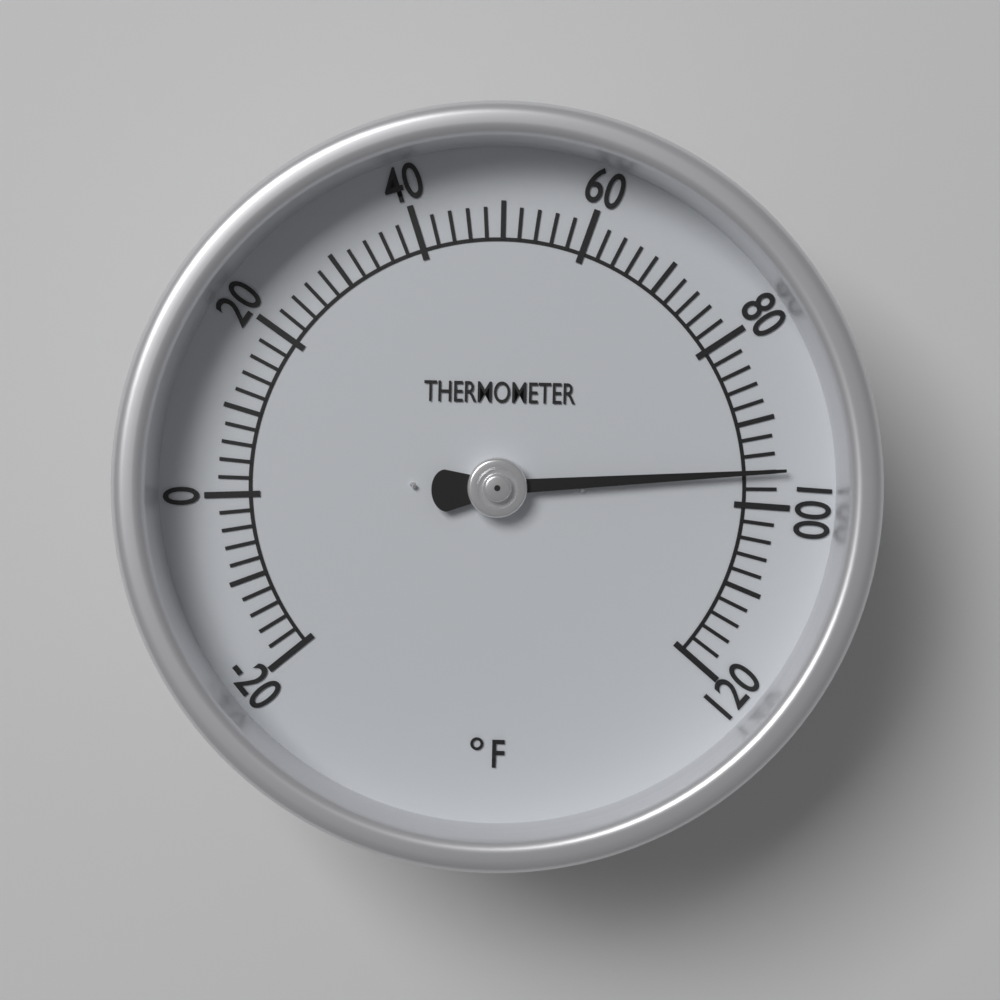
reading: 96 °F
